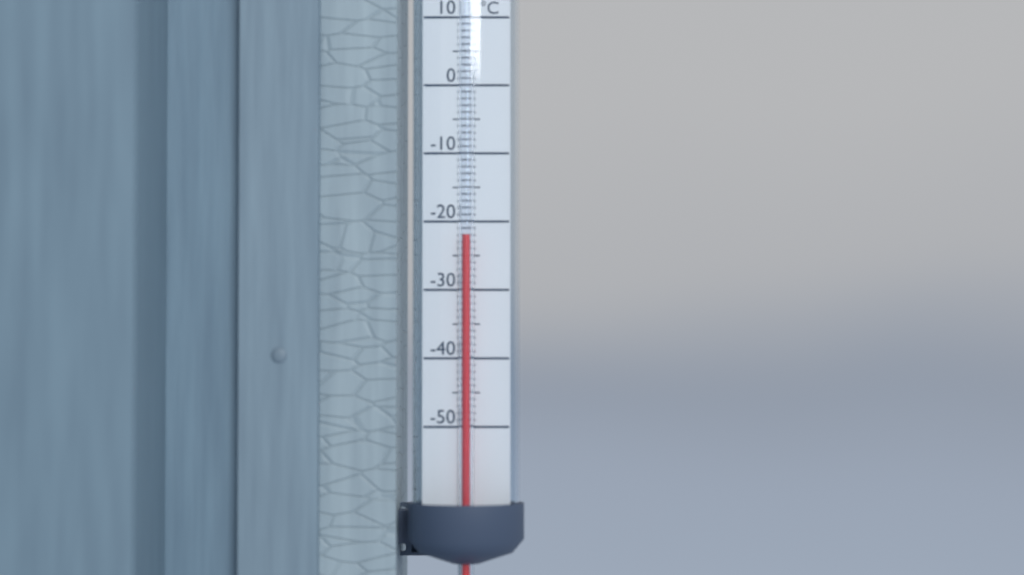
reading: -22 °C
